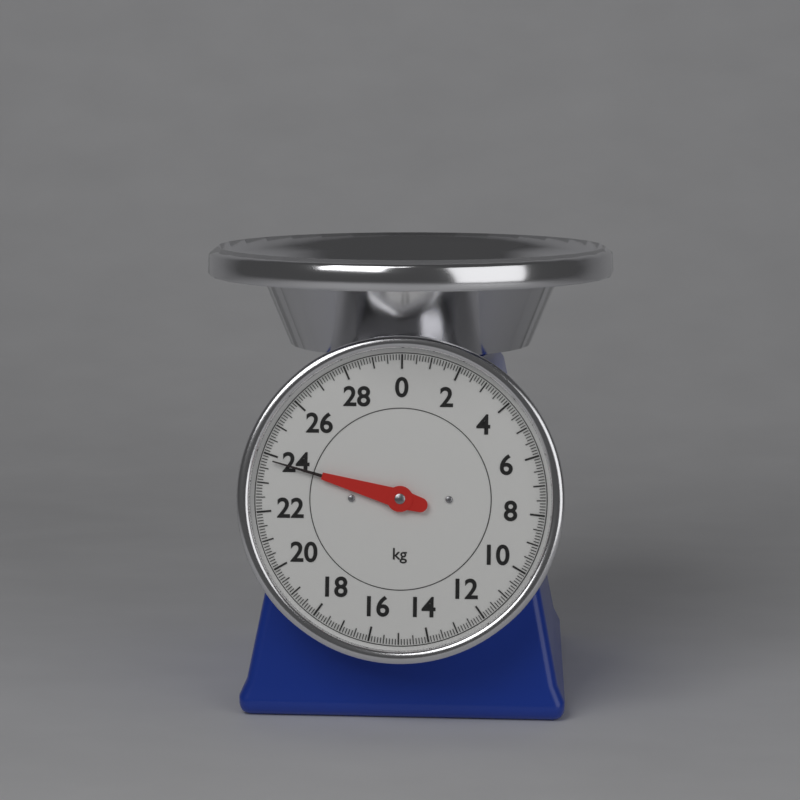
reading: 23.8 kg
